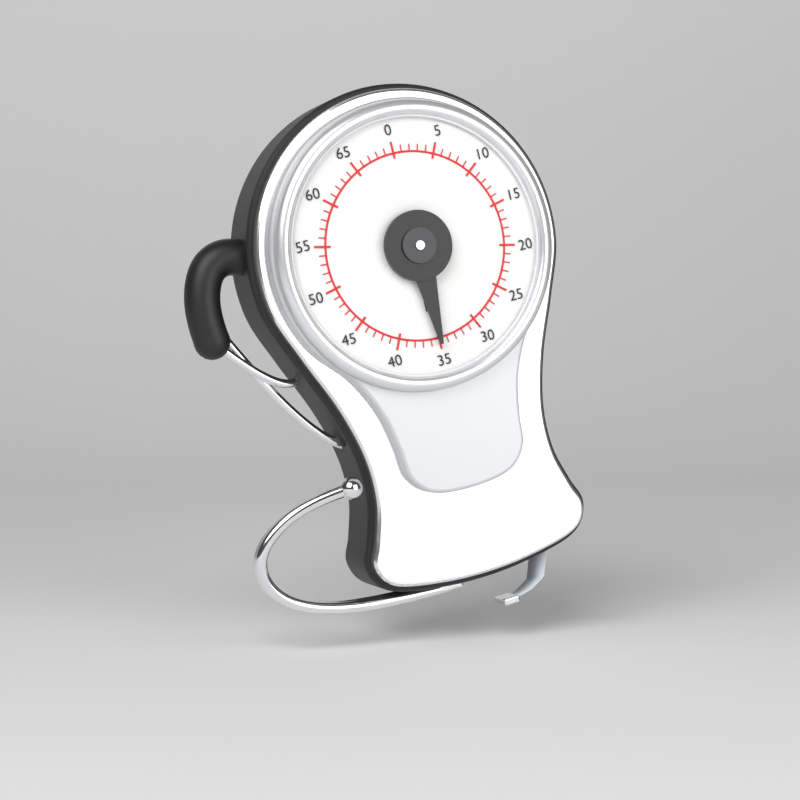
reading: 35 lbs
